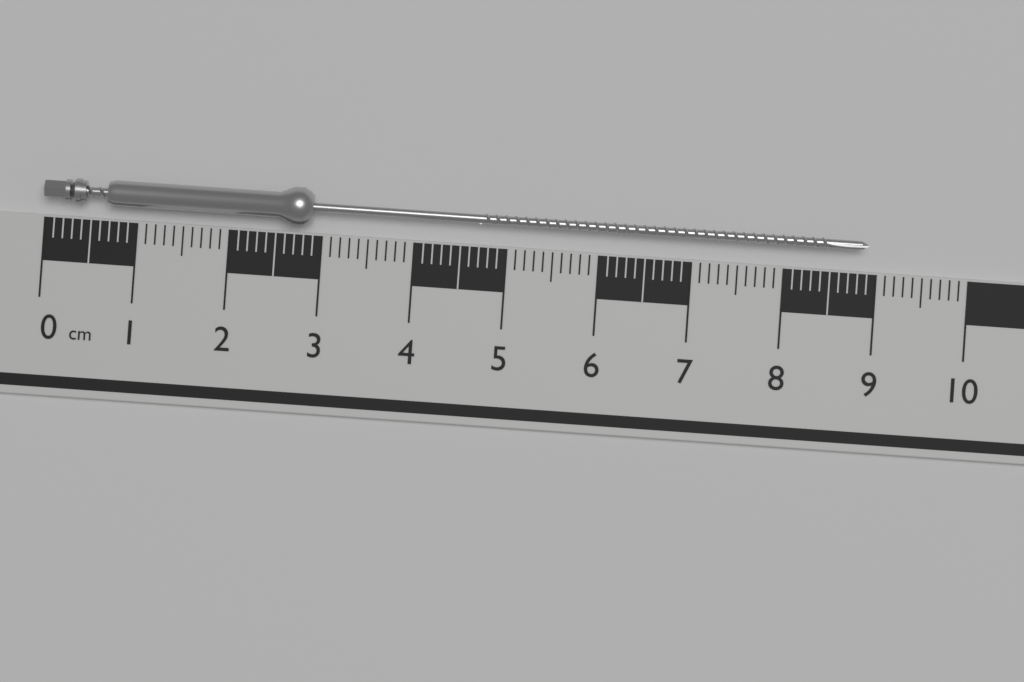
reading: 8.9 cm
